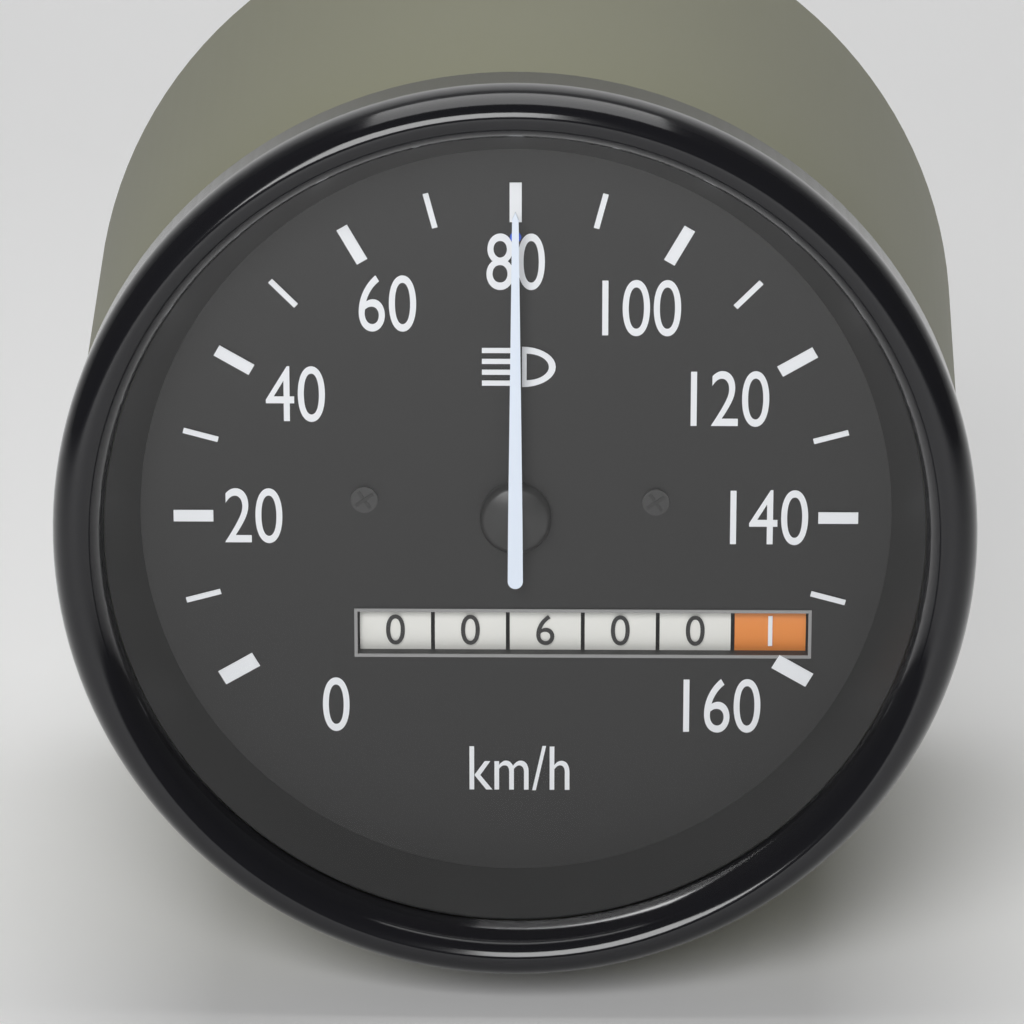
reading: 80 km/h
